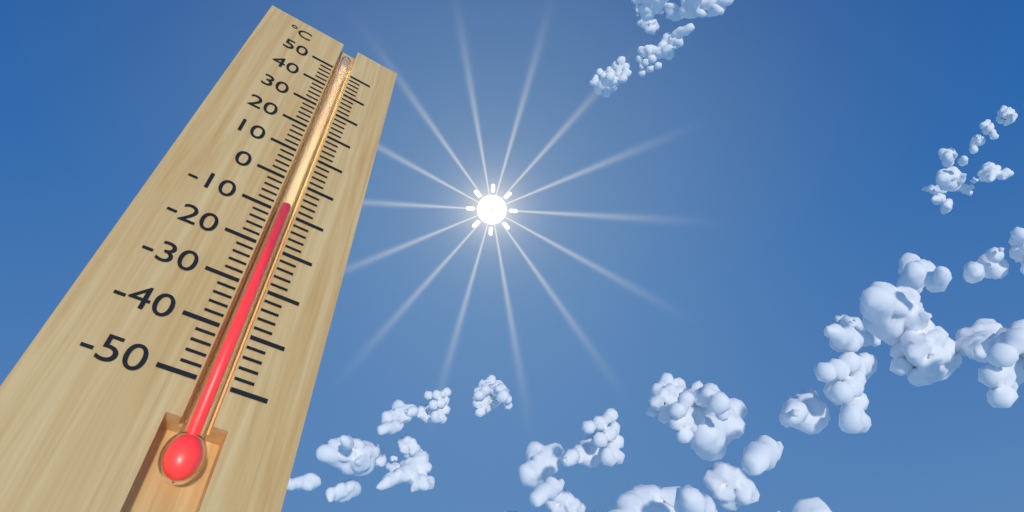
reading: -8 °C
